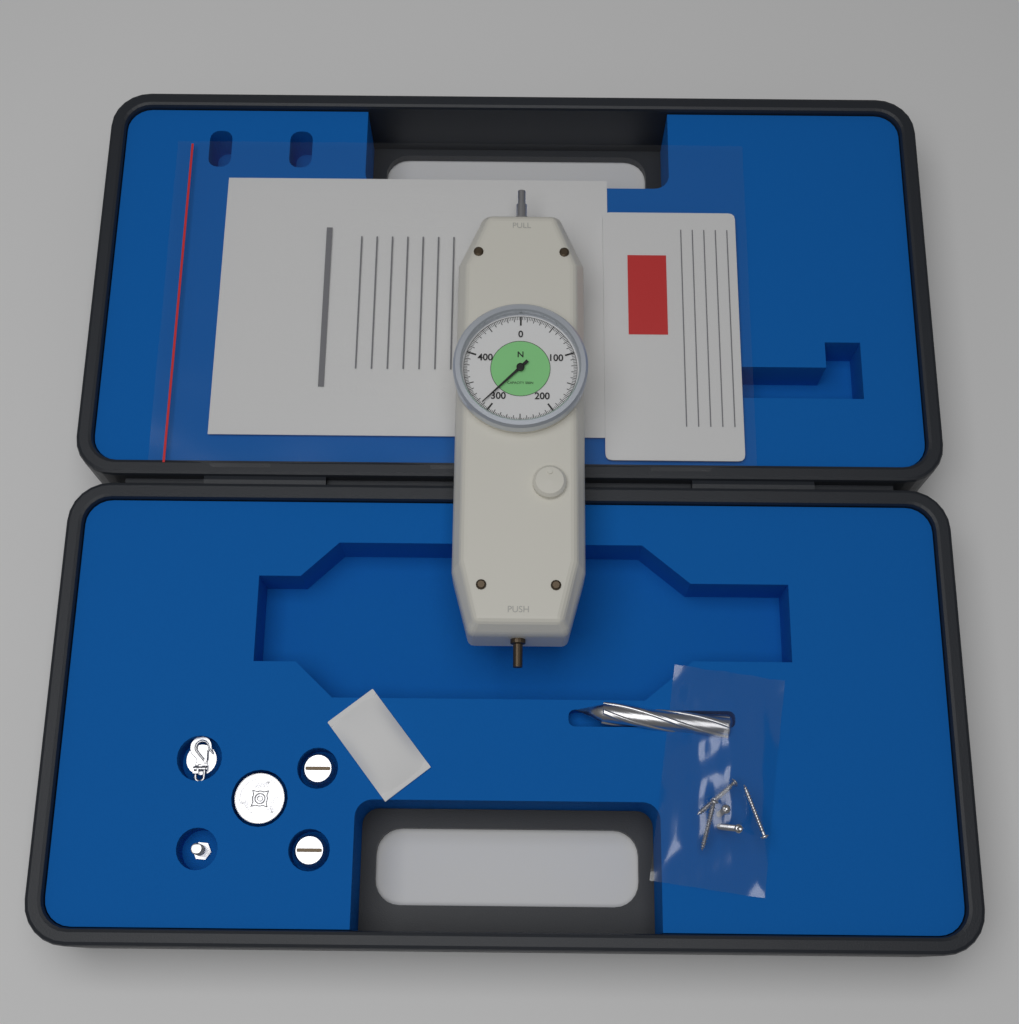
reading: 312.5 N
